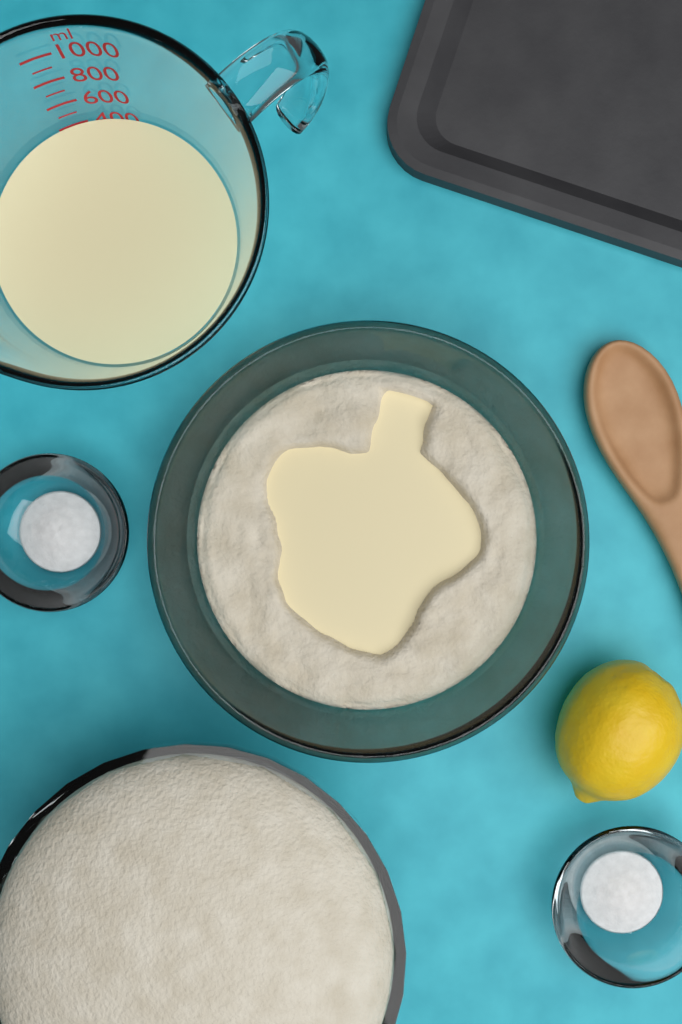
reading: 400 ml
